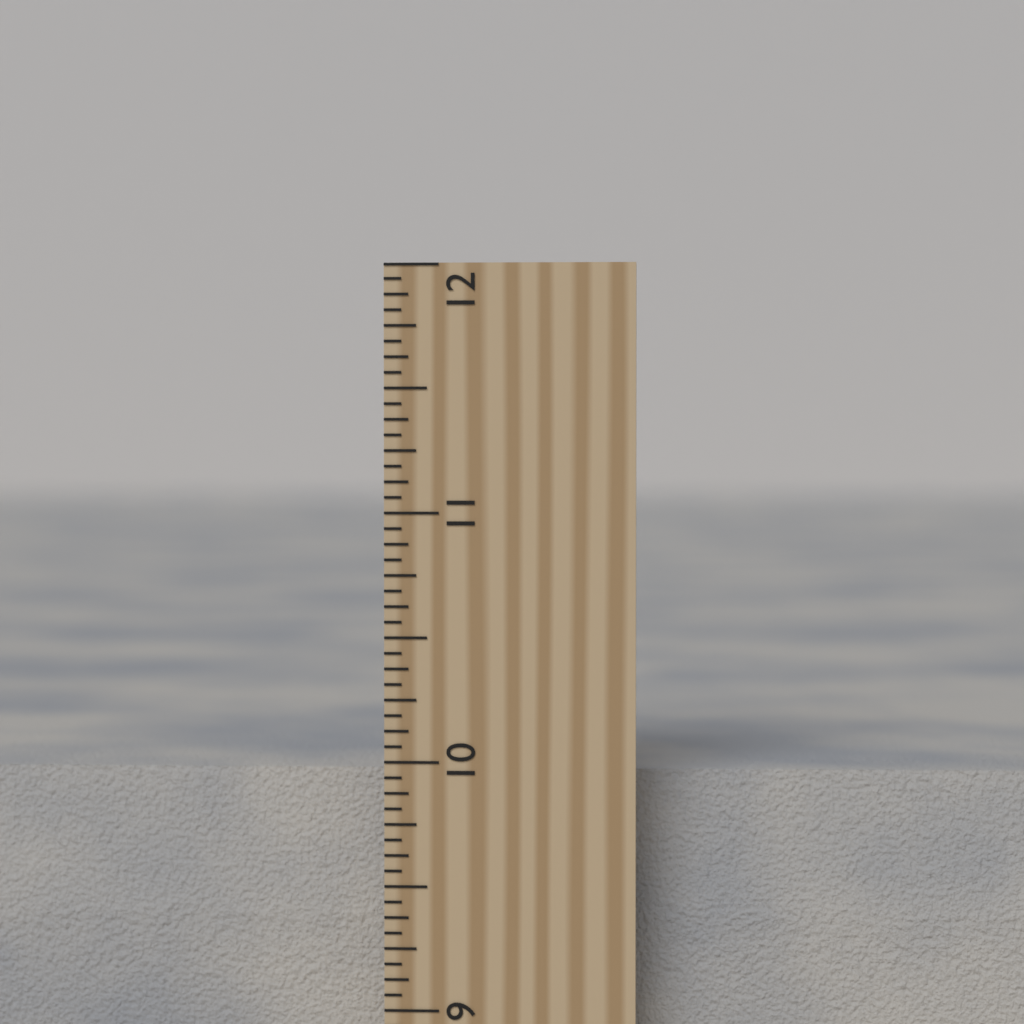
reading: 9.9375 inch
